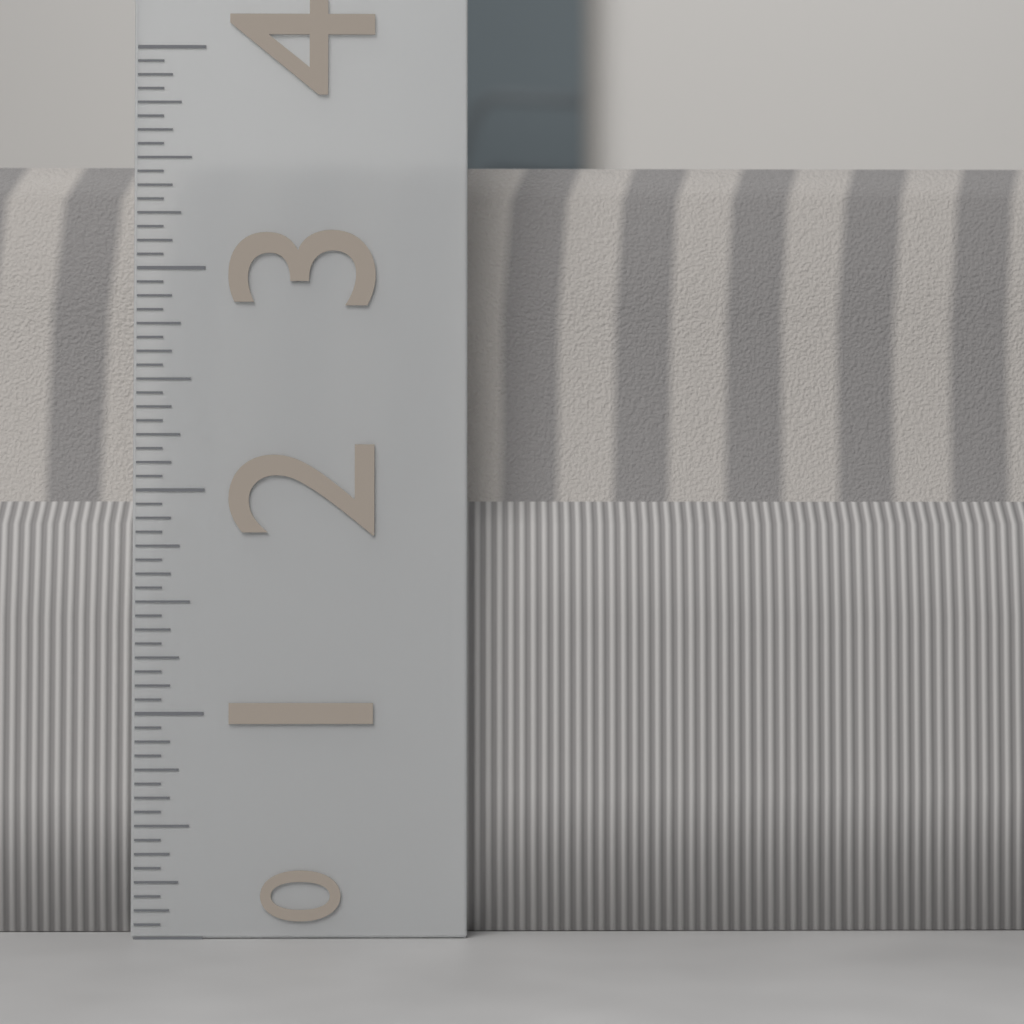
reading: 3.5625 (no unit)
